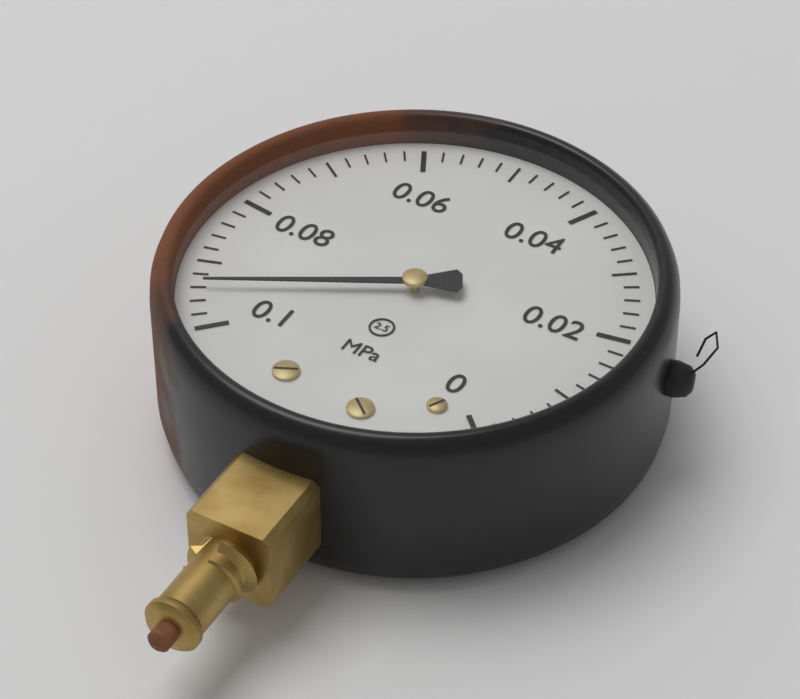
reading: 0.094 MPa
